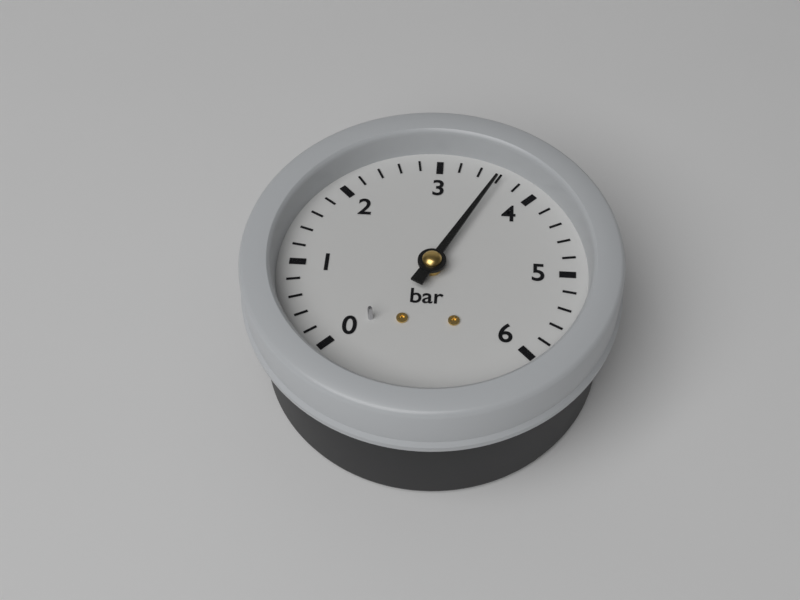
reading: 3.6 bar
